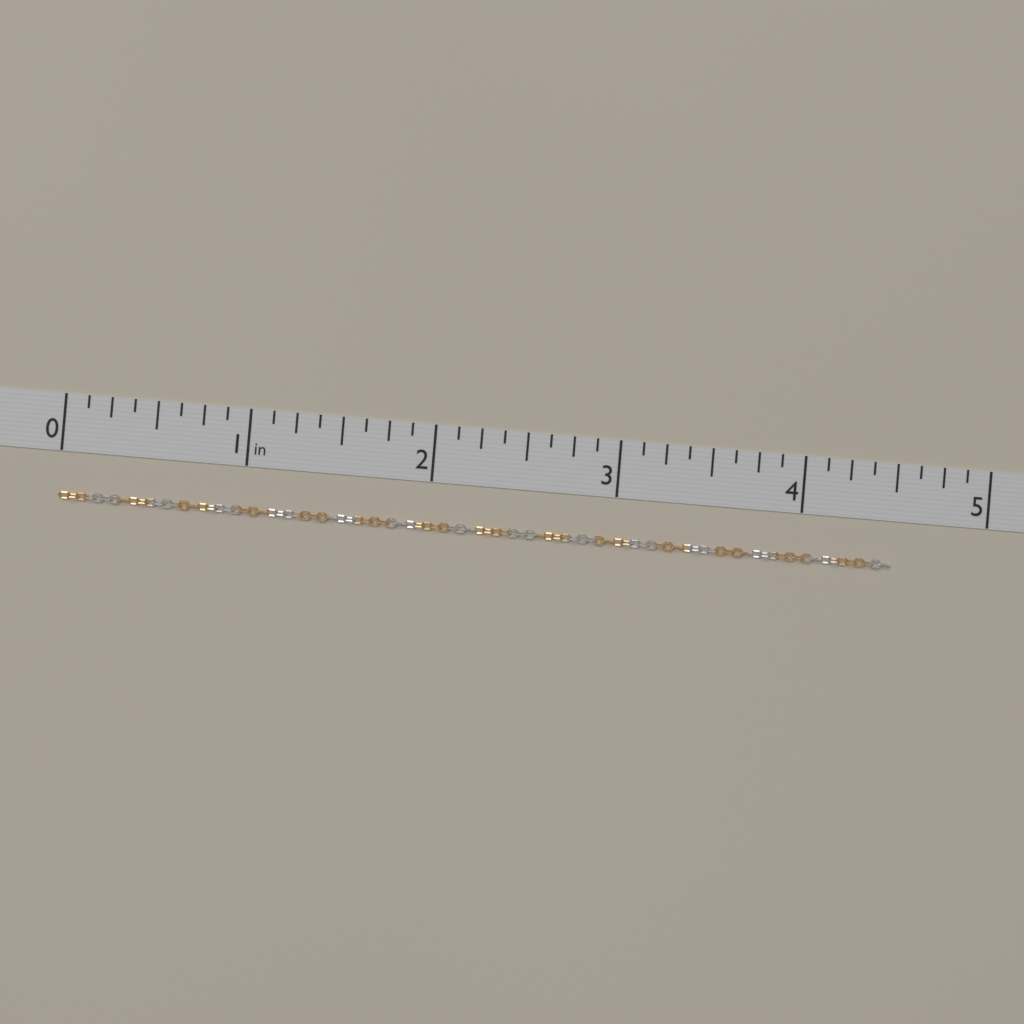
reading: 4.500 in
